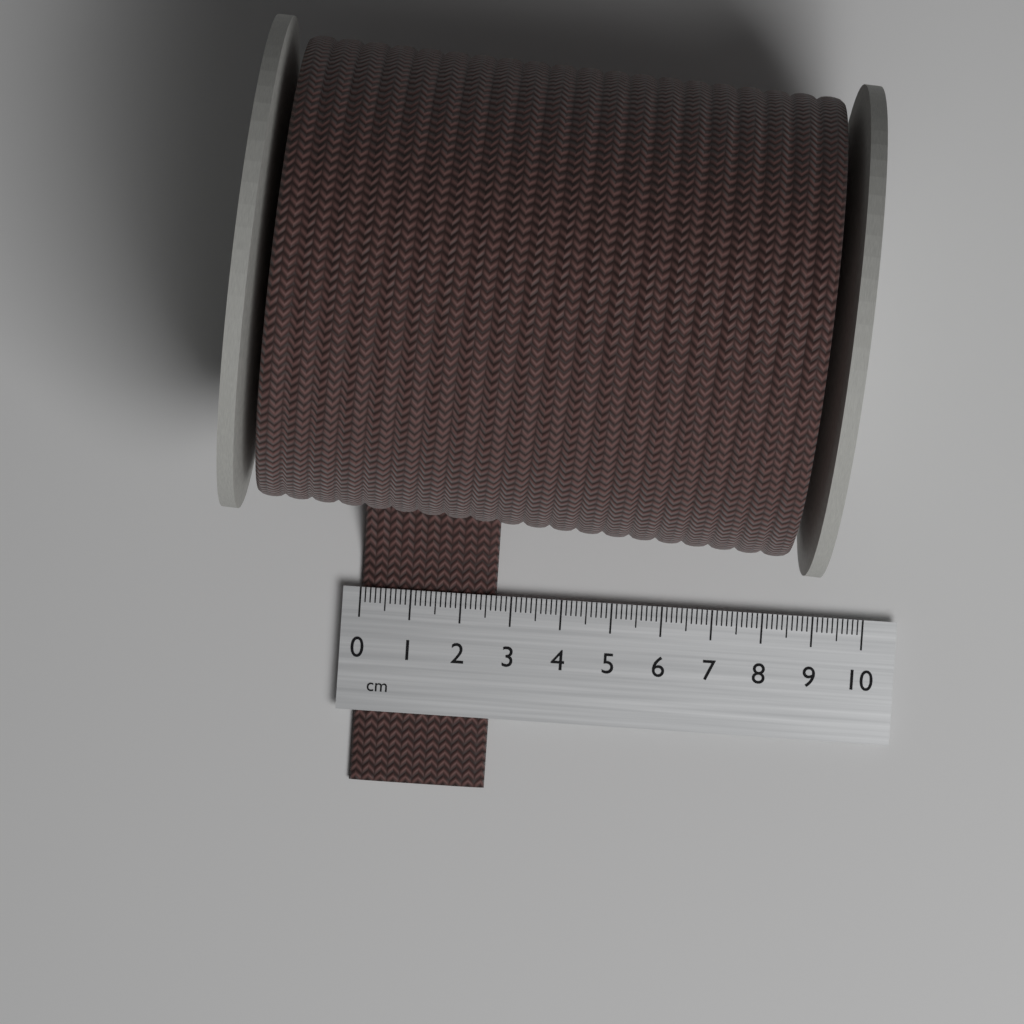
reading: 2.7 cm
